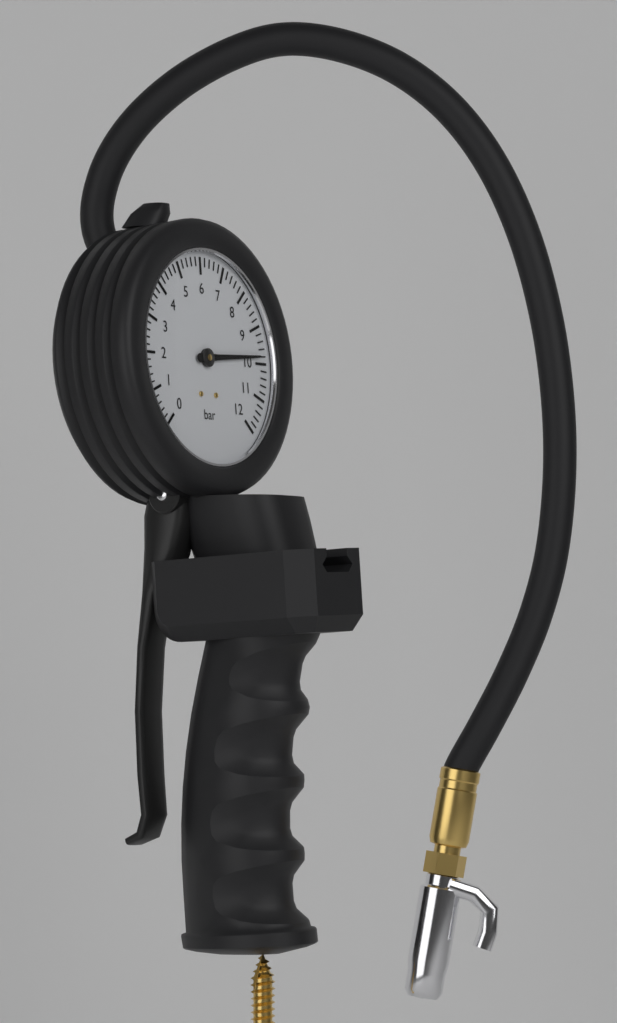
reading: 9.8 bar
